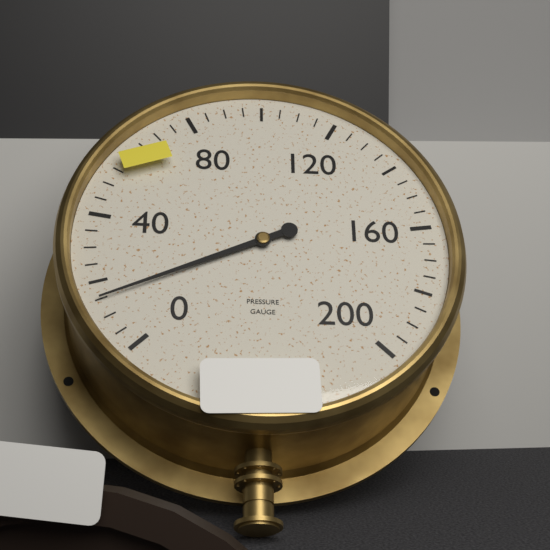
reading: 15 (no unit)
